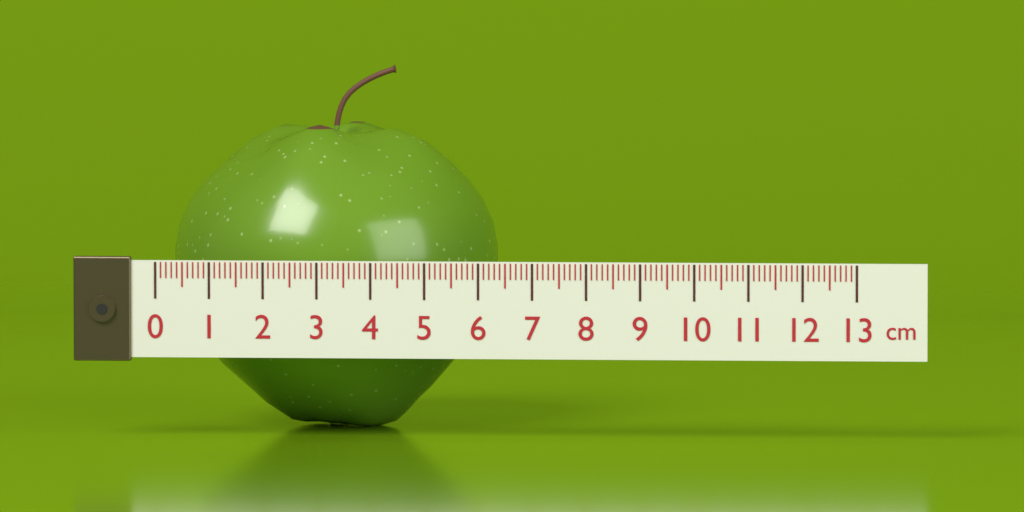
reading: 6.1 cm
